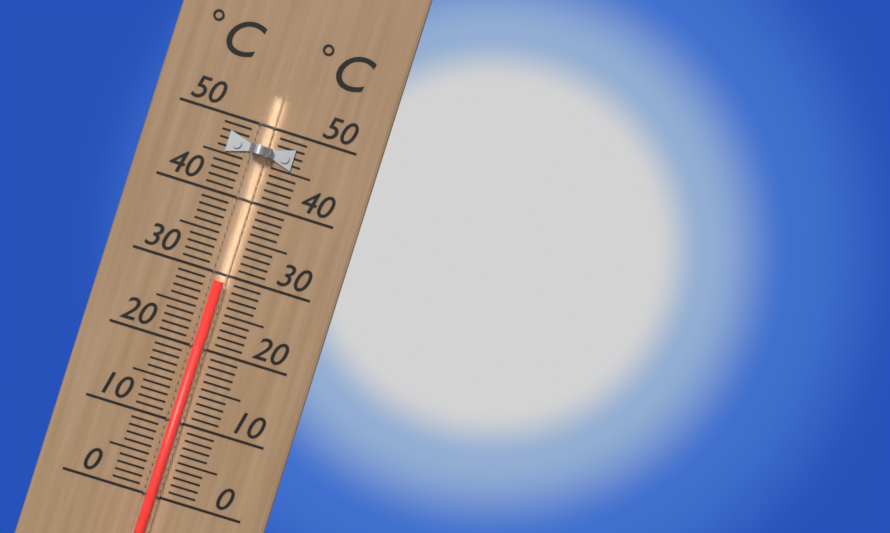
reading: 29 °C
